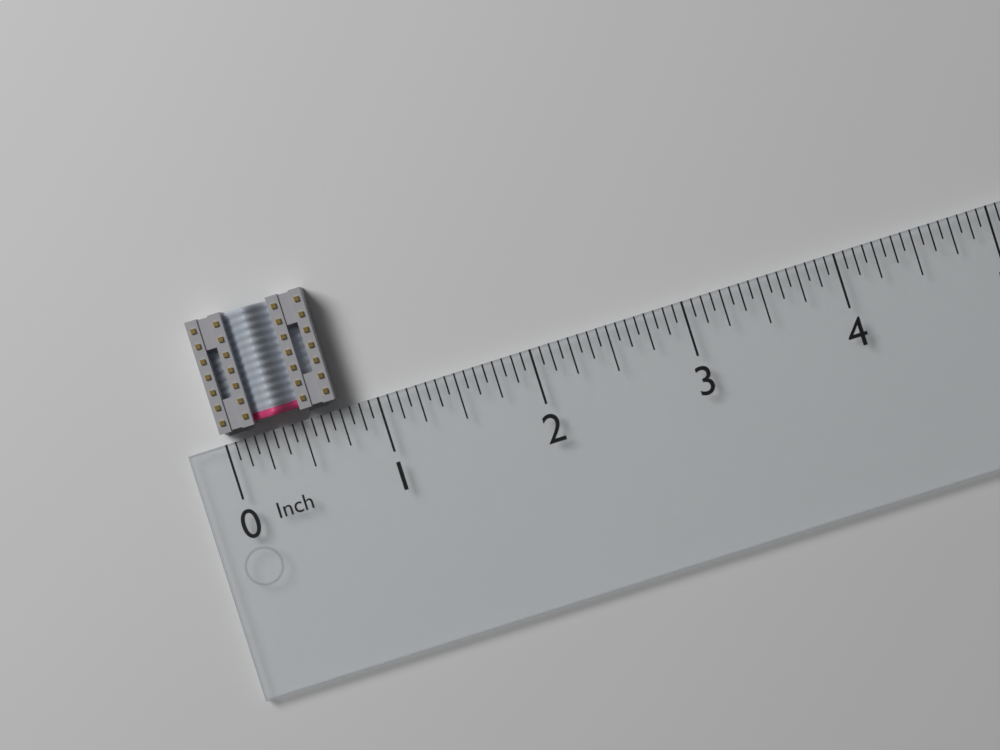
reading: 0.7500 in
